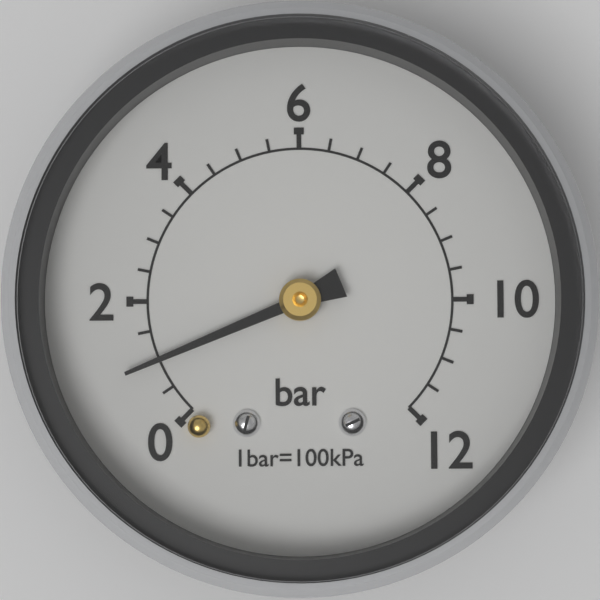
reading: 1.0 bar
